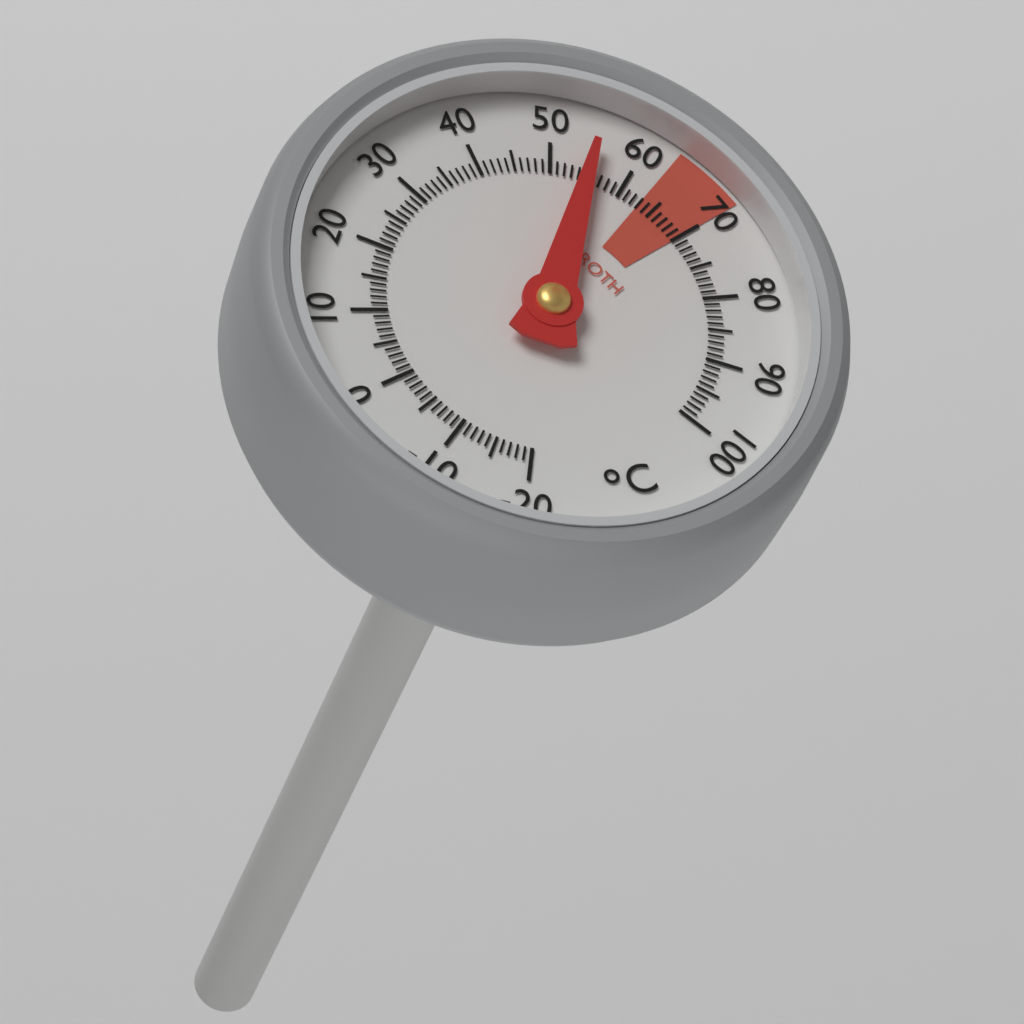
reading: 55 °C
